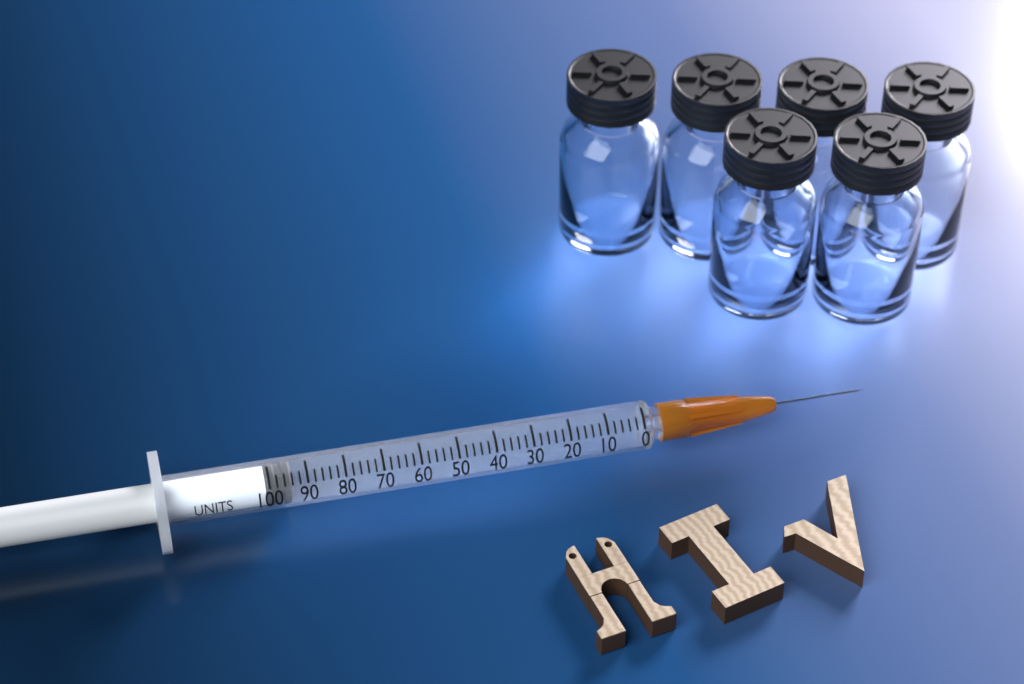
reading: 94 units
